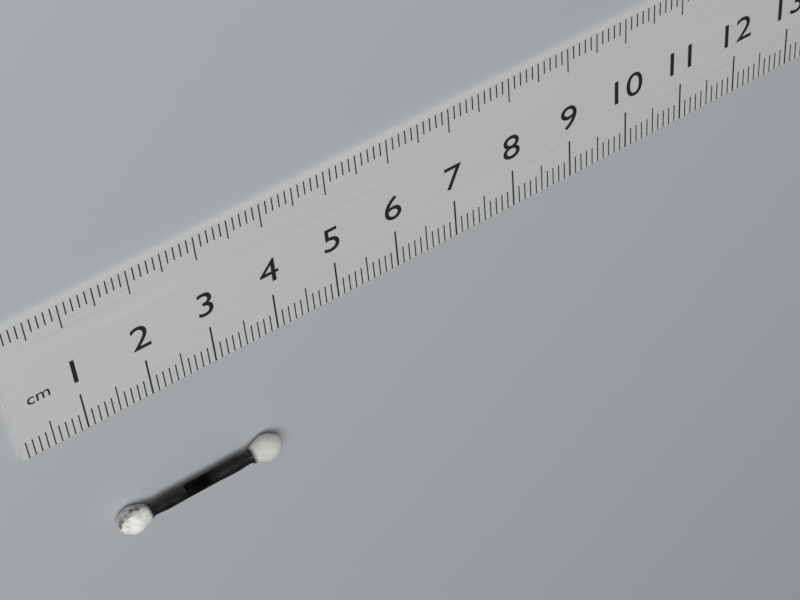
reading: 3.7 cm
